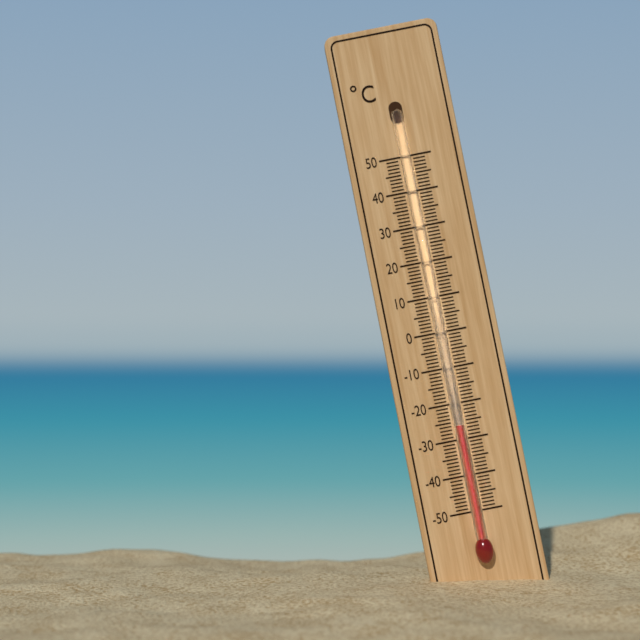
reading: -26 °C
